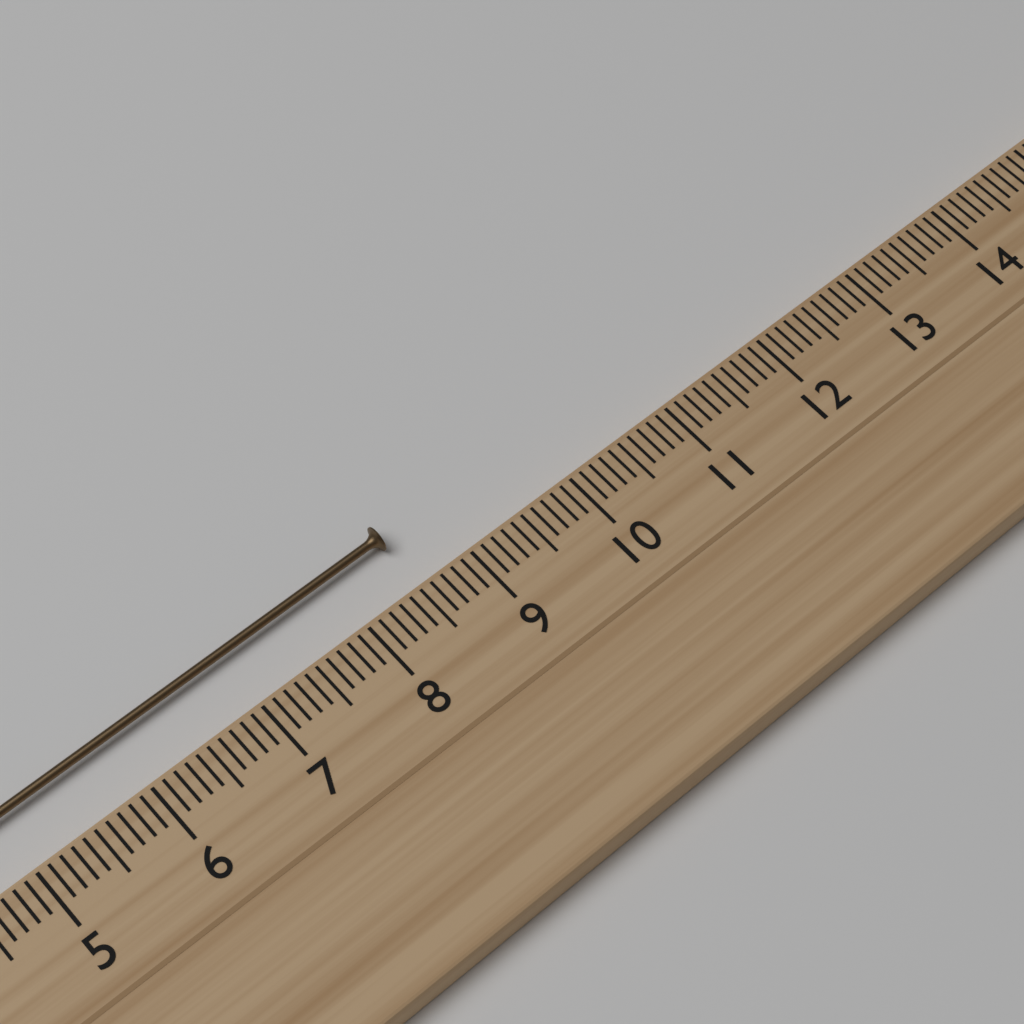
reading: 8.6 cm
